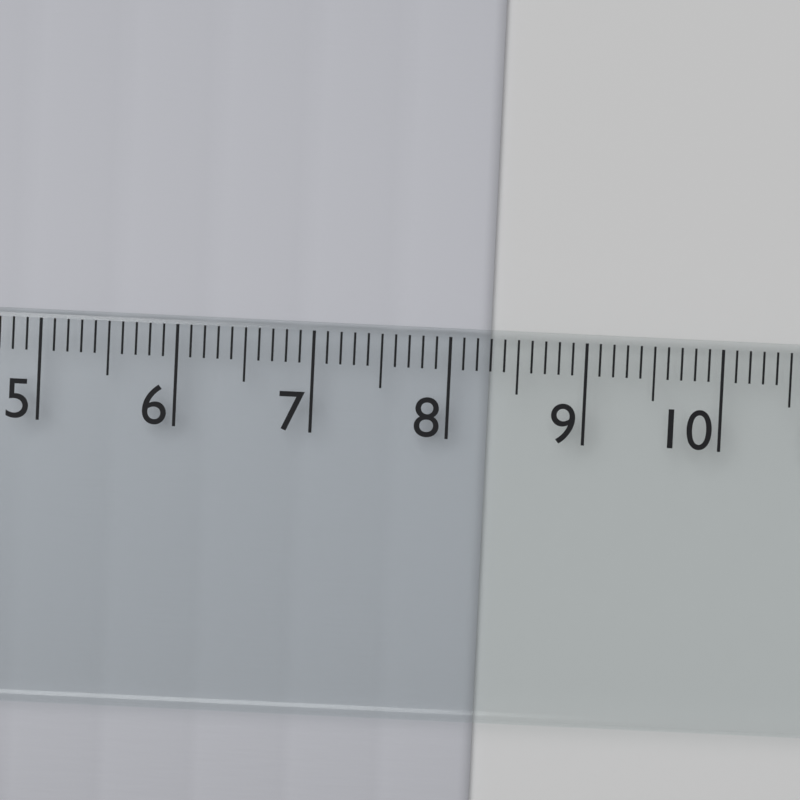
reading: 8.3 cm
